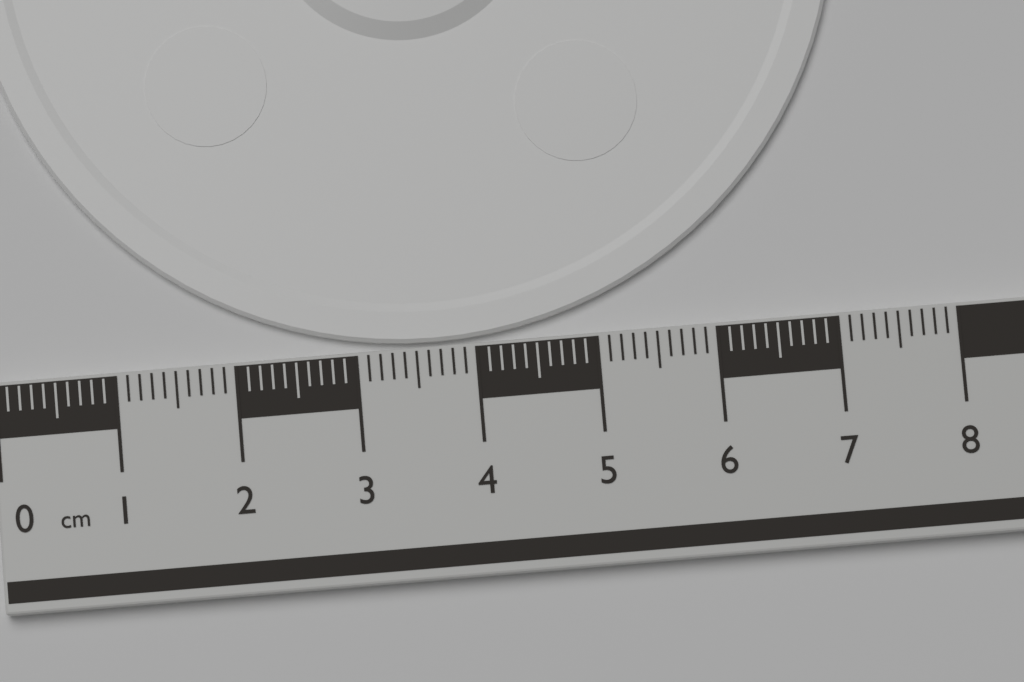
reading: 7.3 cm
